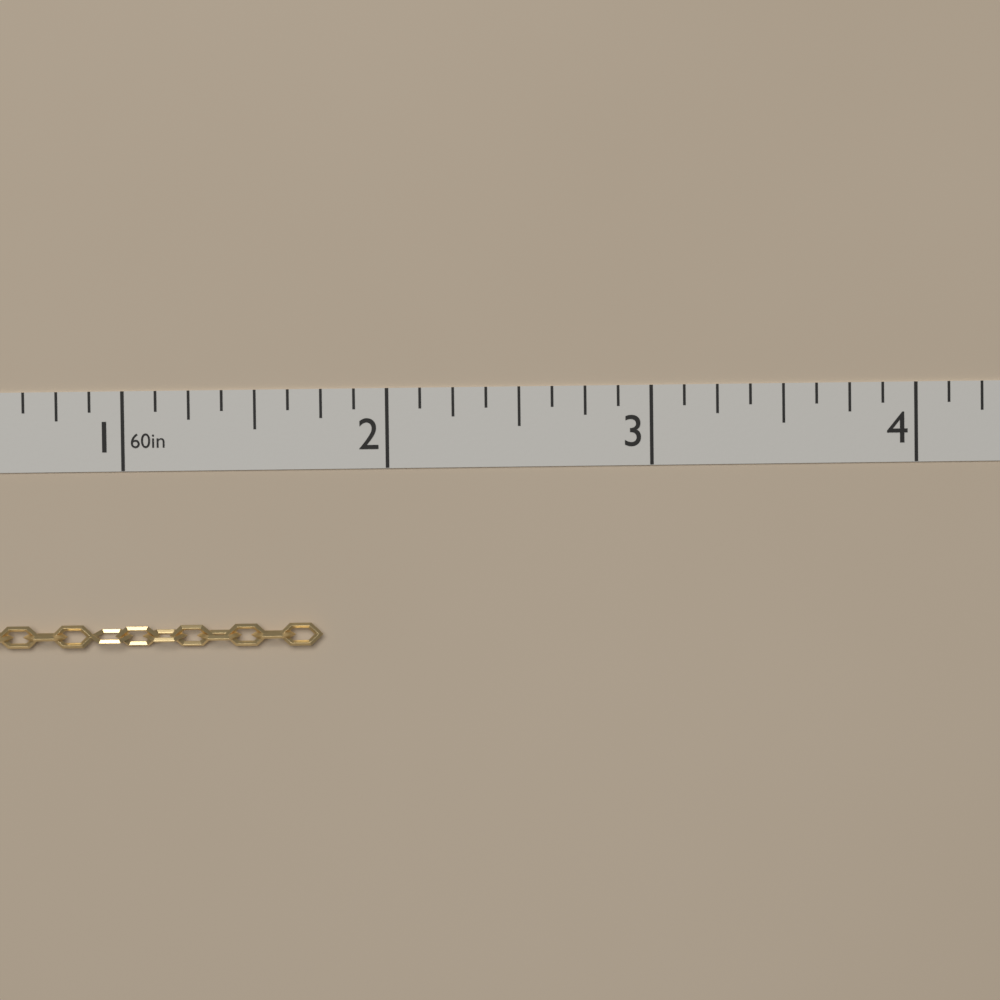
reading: 1.750 in
